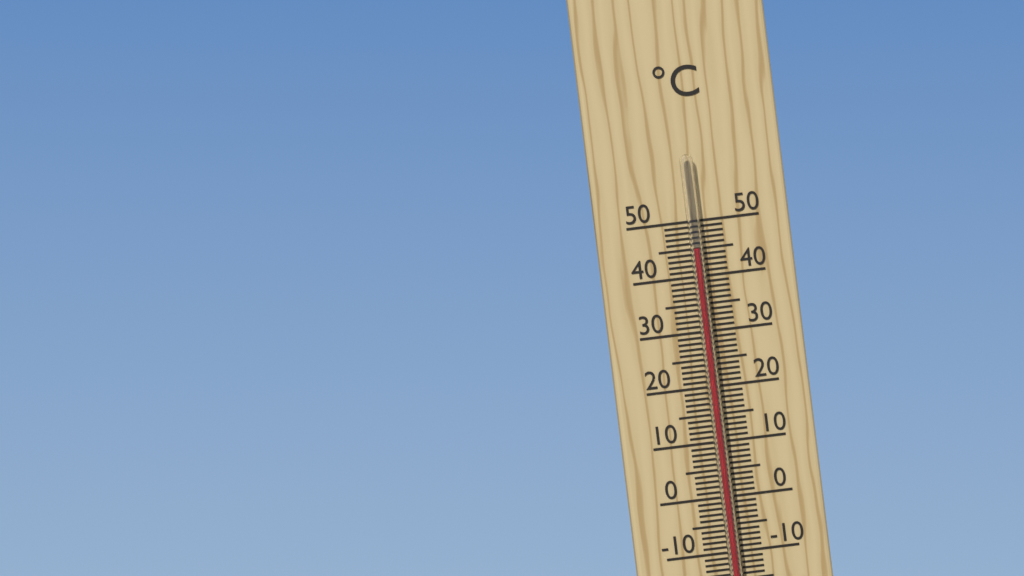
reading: 45 °C
